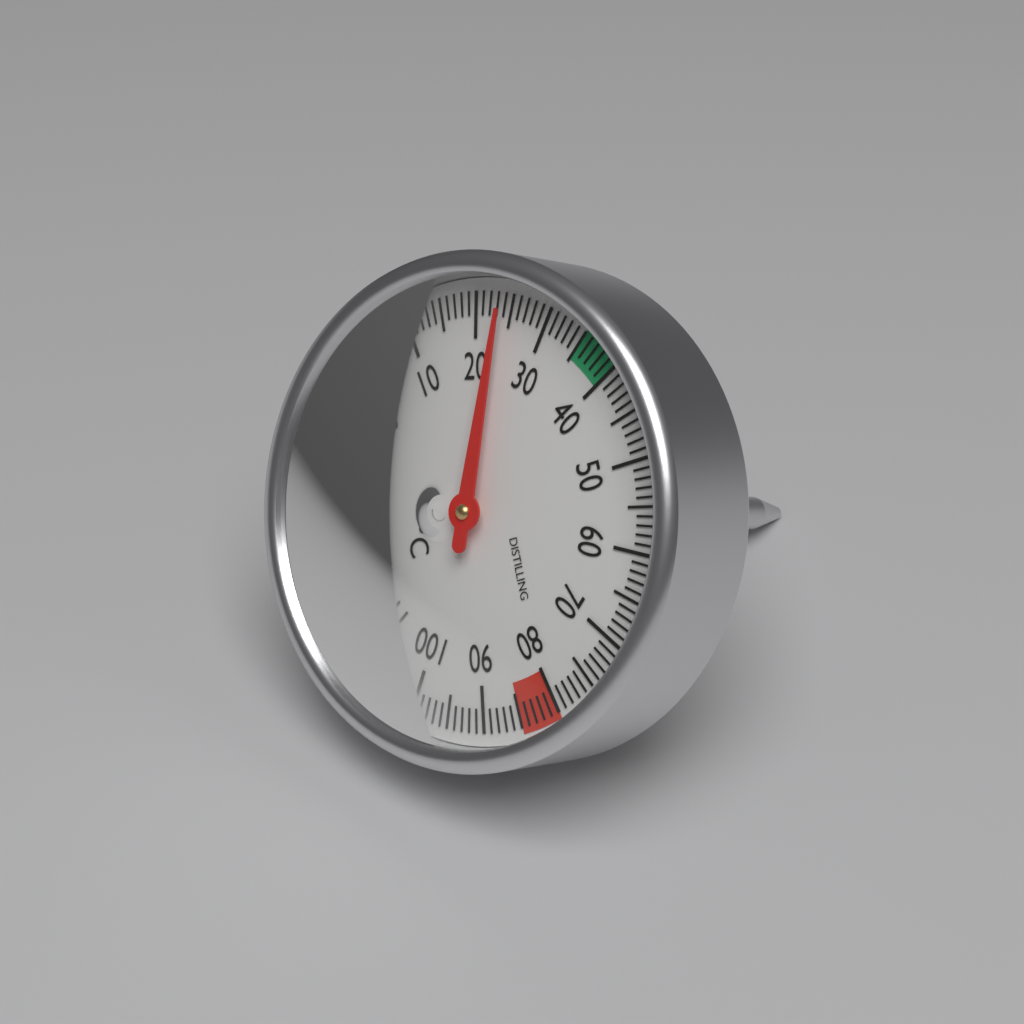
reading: 24 °C
